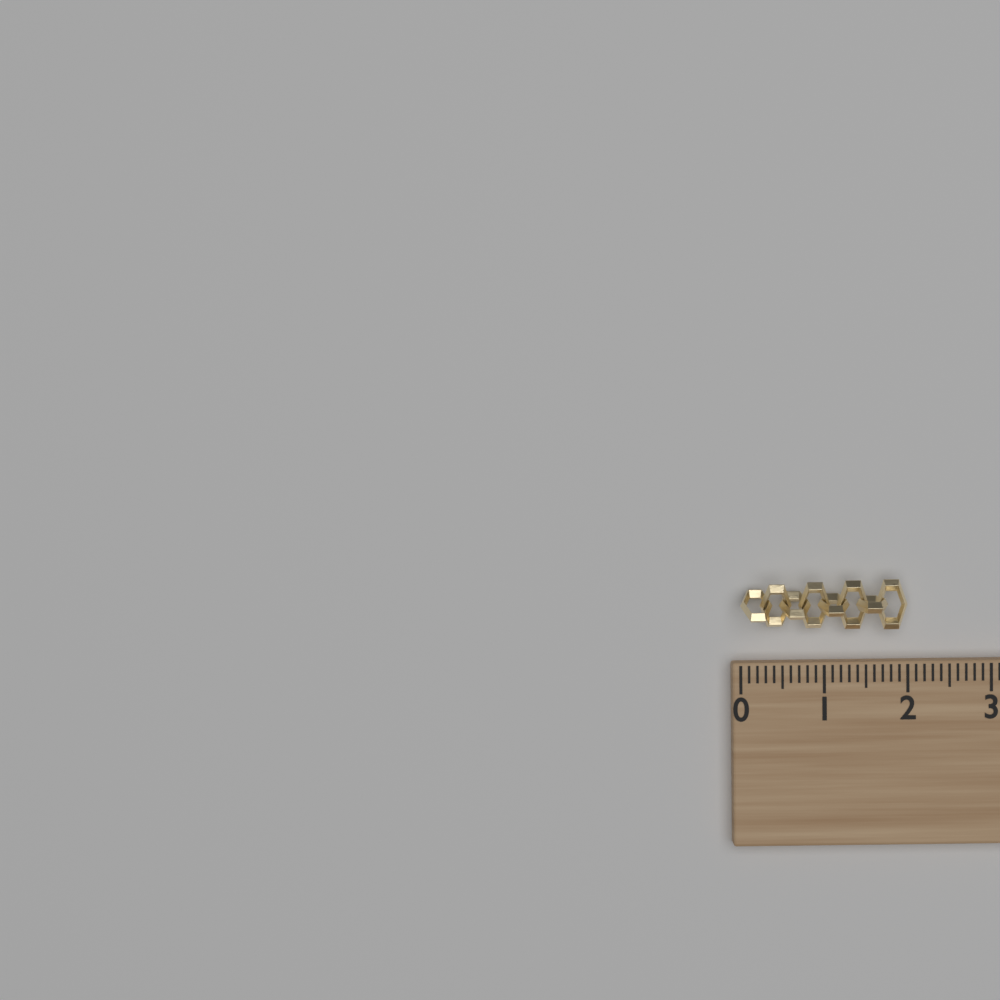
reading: 2.0 (no unit)
